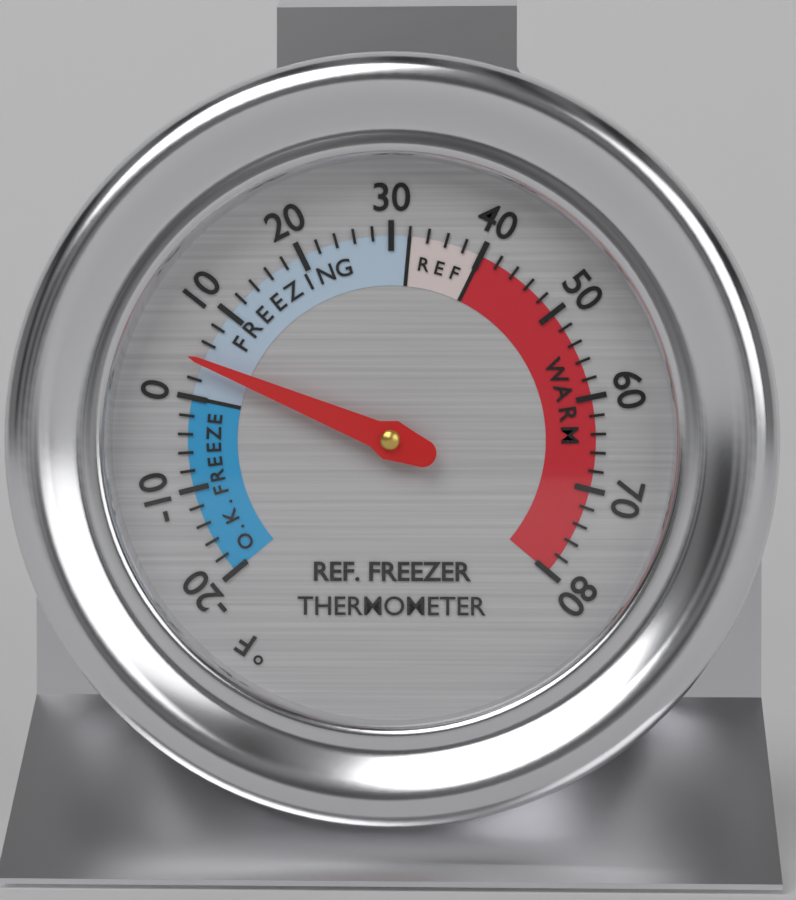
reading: 4 °F
